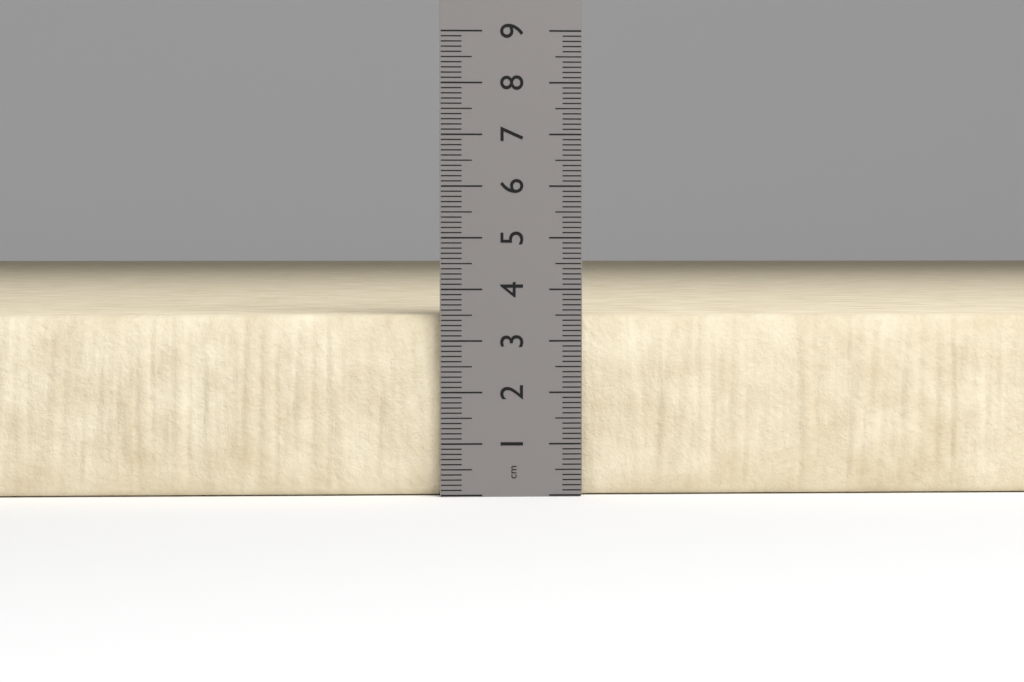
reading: 3.5 cm
